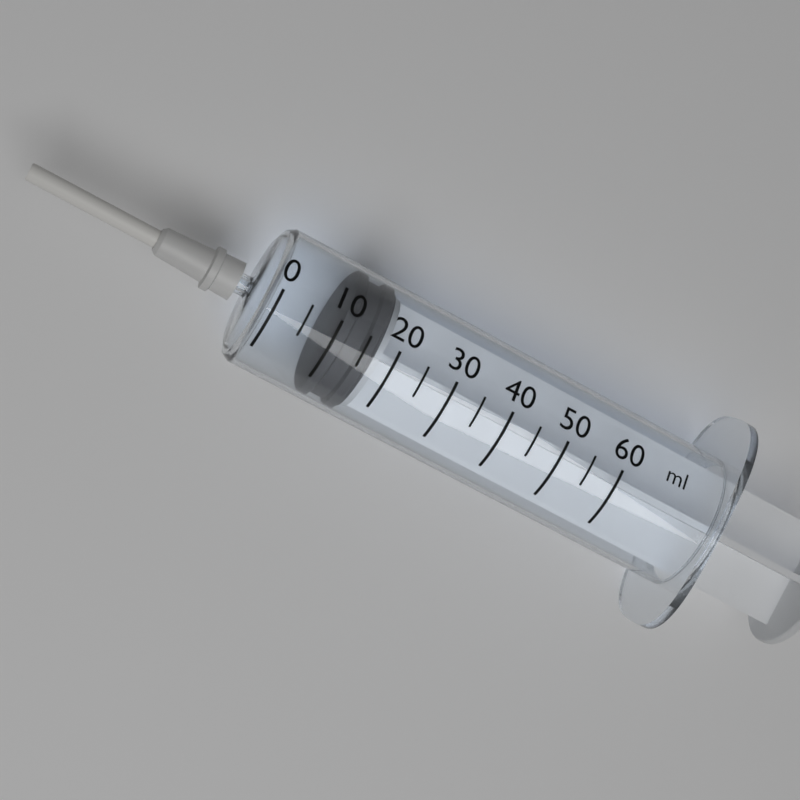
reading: 10 ml
